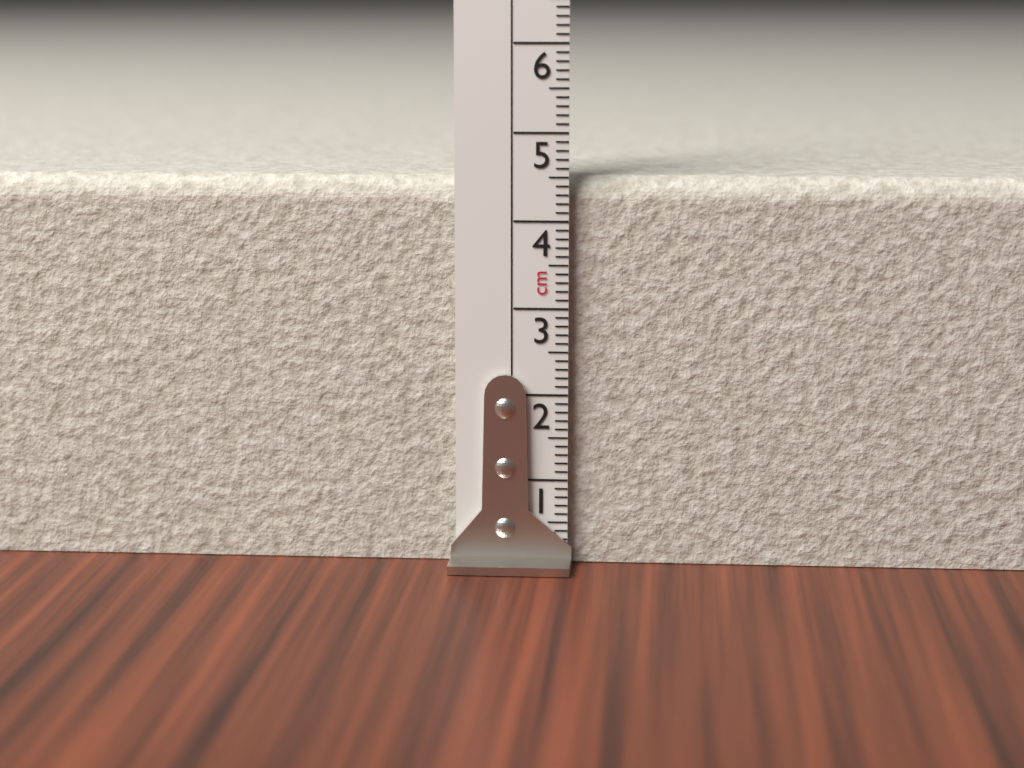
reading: 4.5 cm
